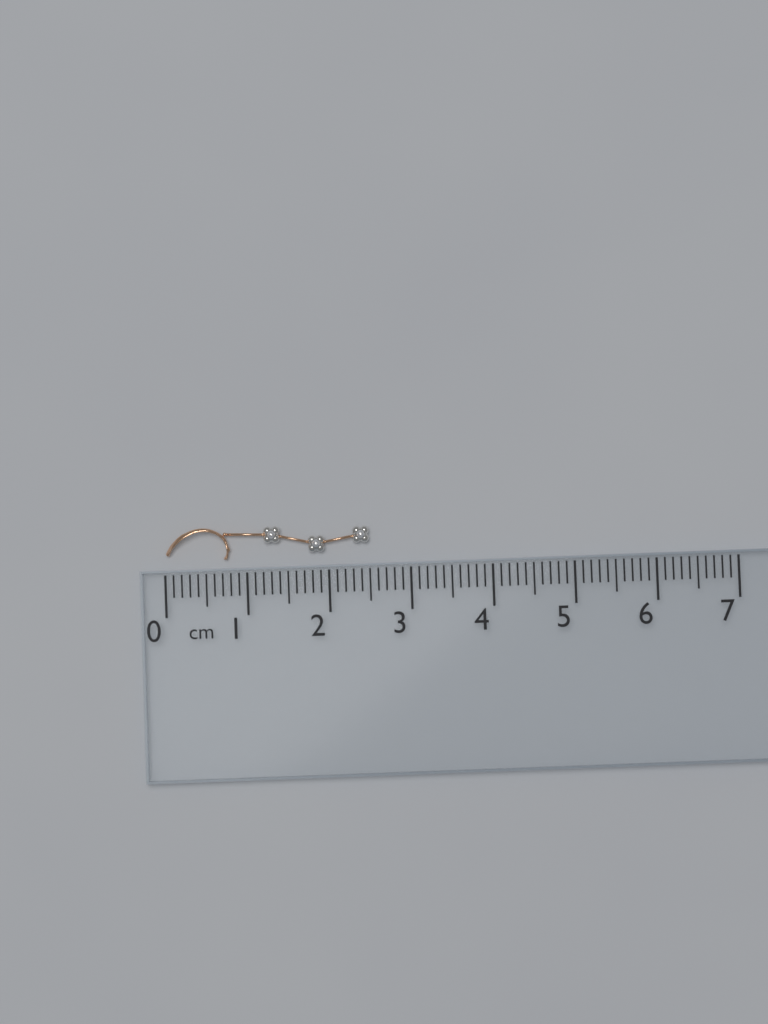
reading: 2.5 cm
